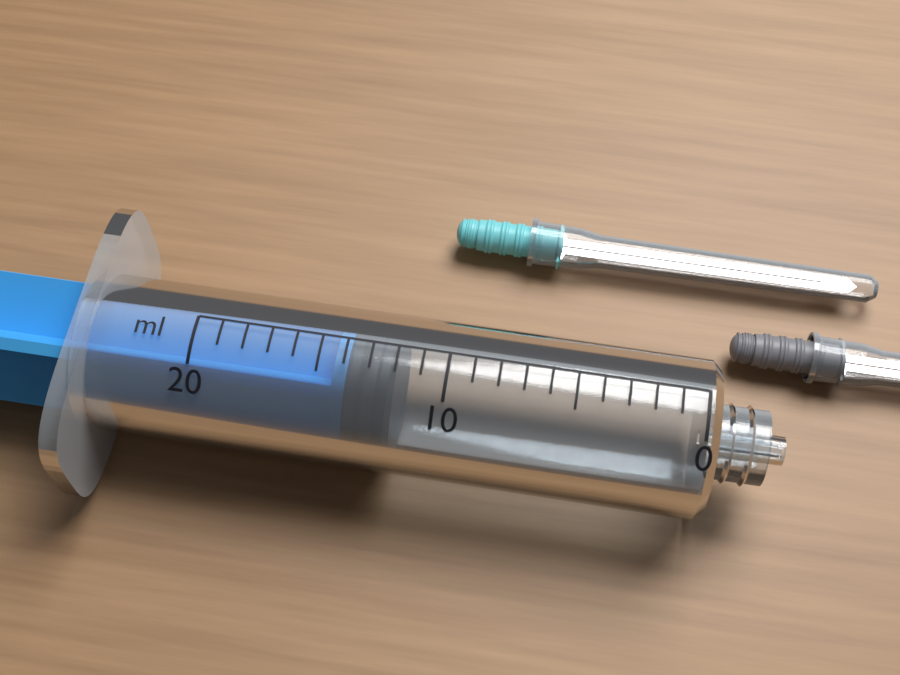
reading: 12 ml
